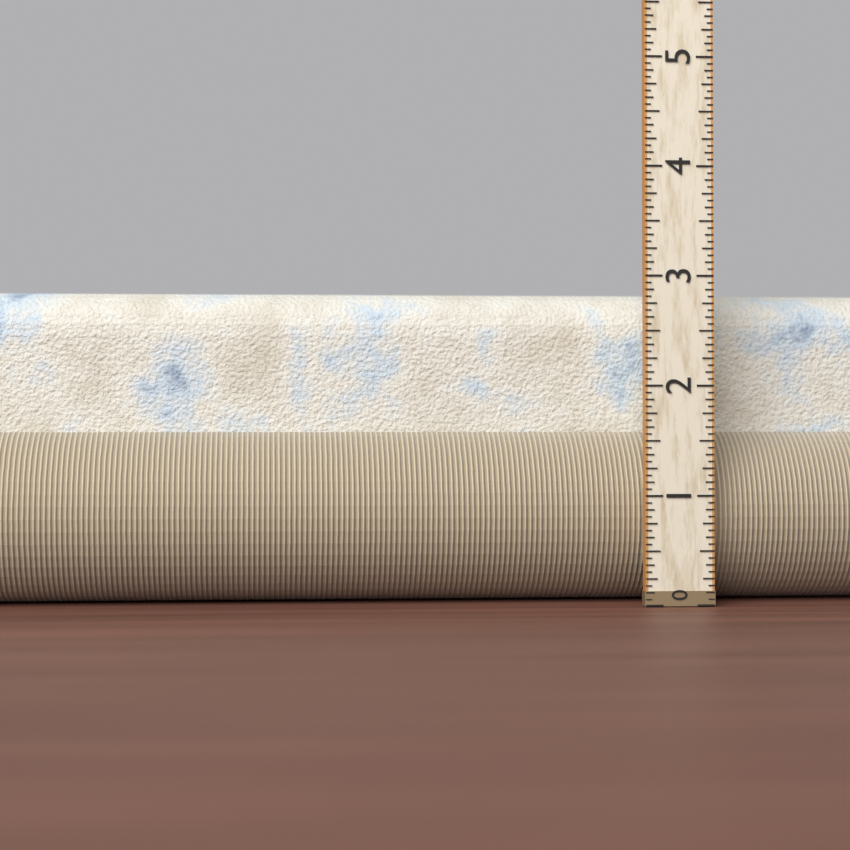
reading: 2.8750 (no unit)
